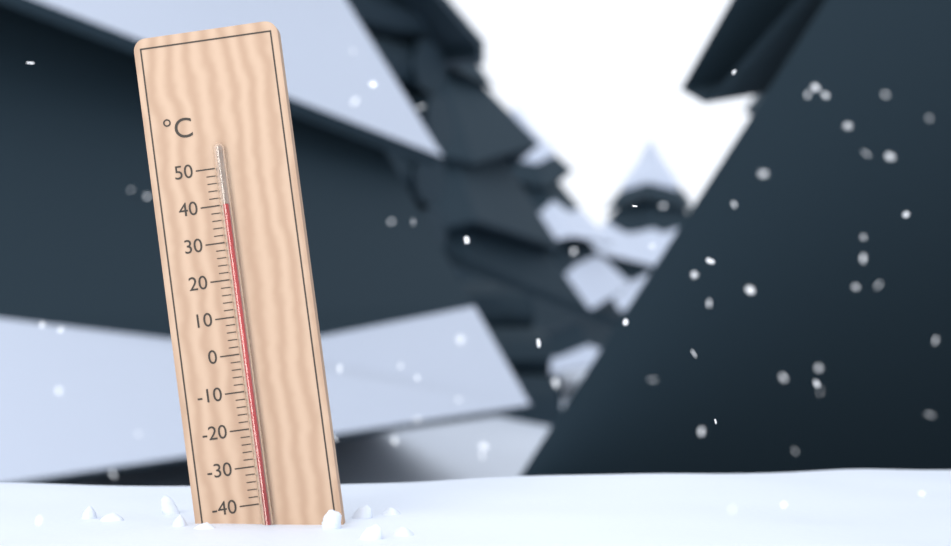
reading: 40 °C
